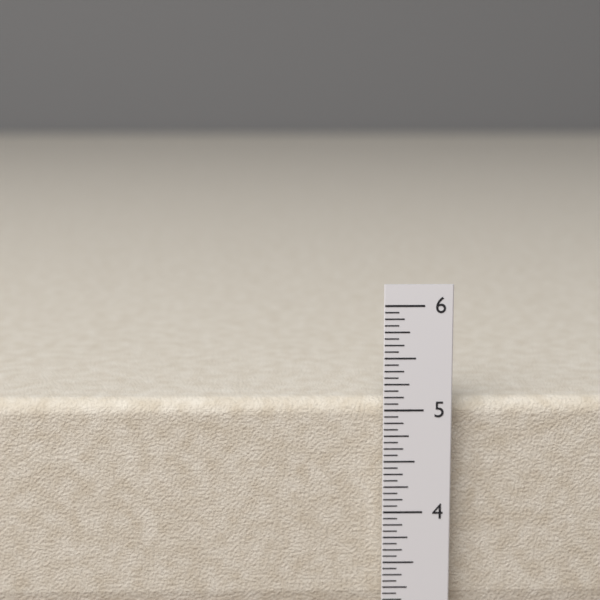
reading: 5.0625 in
